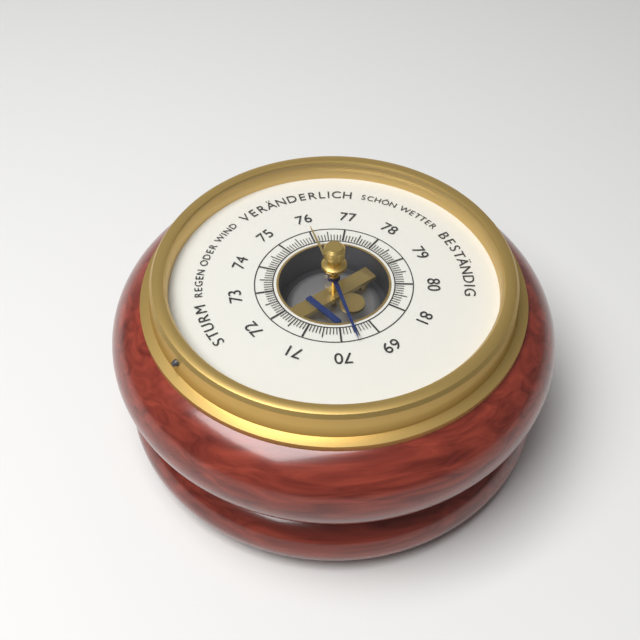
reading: 69.6 (no unit)
